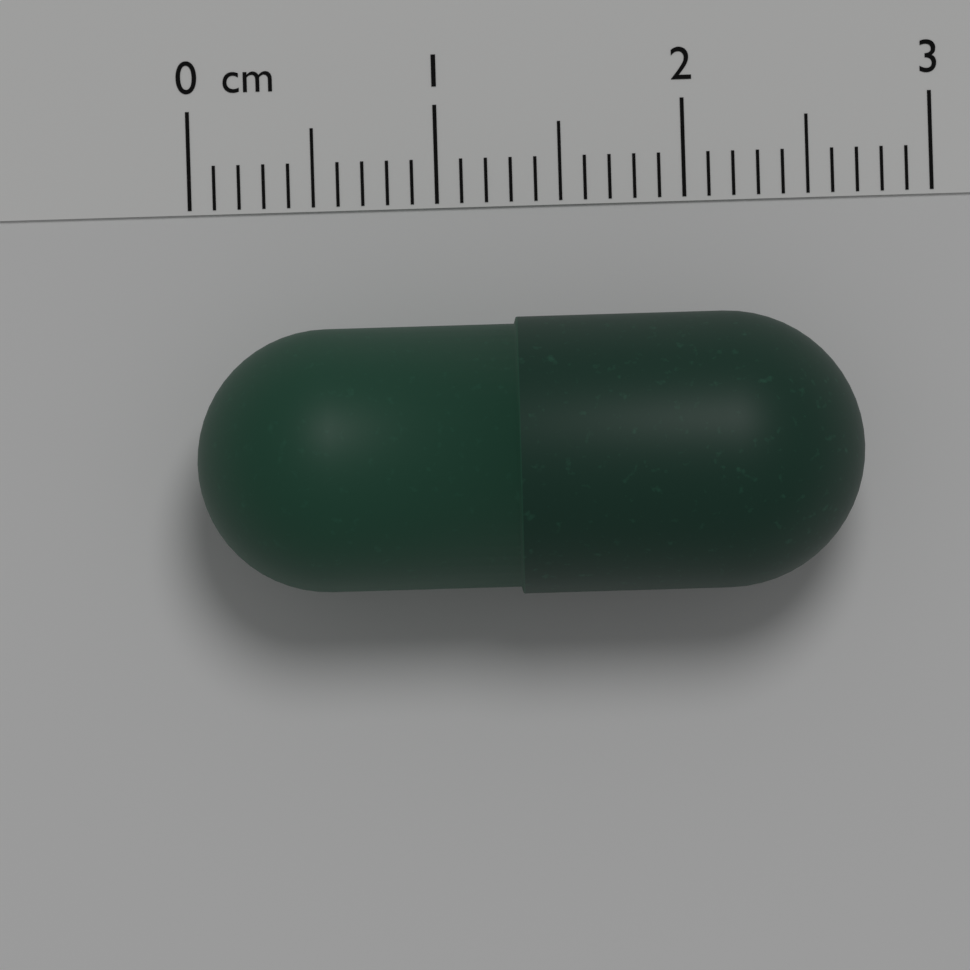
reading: 2.7 cm
